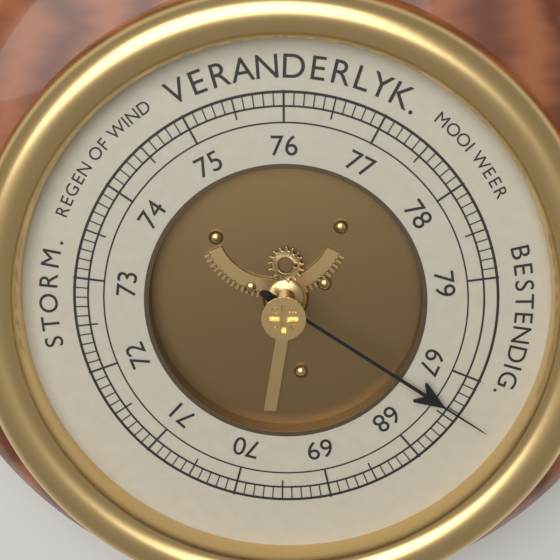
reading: 67.4 (no unit)
